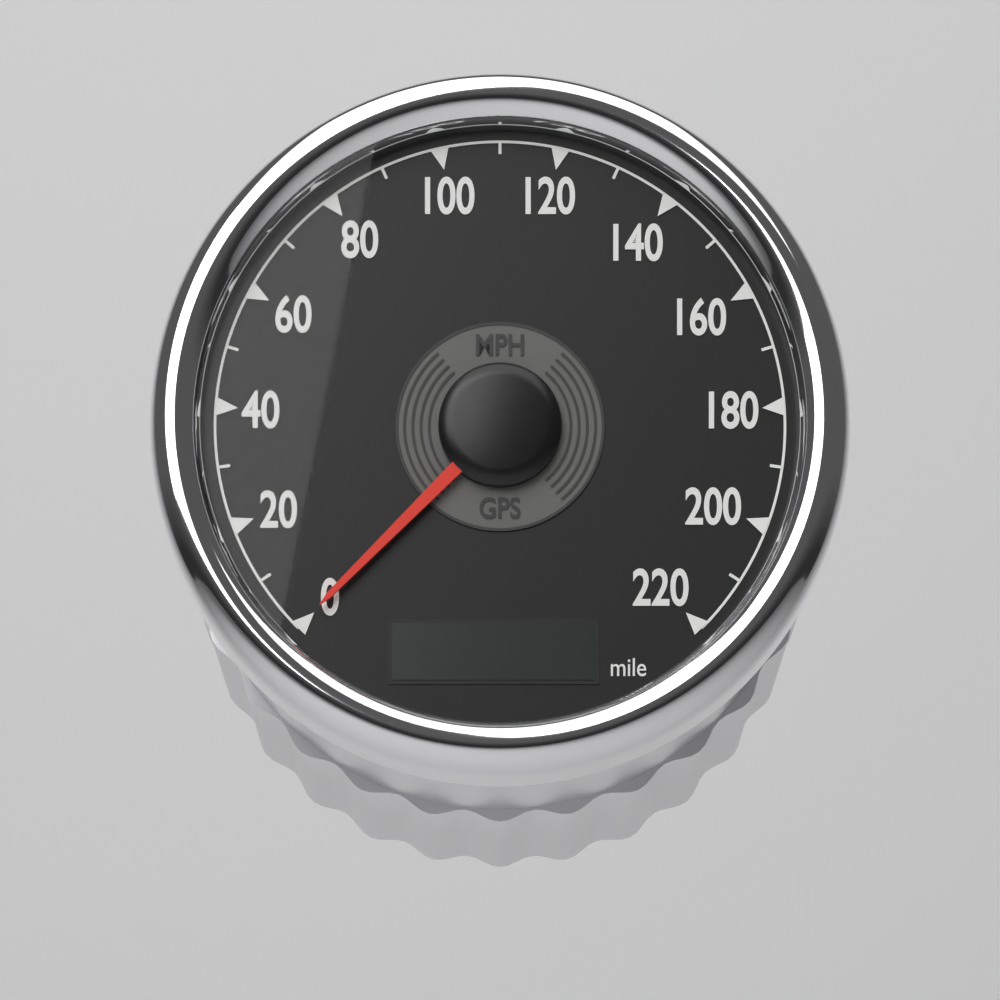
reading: 0 MPH
